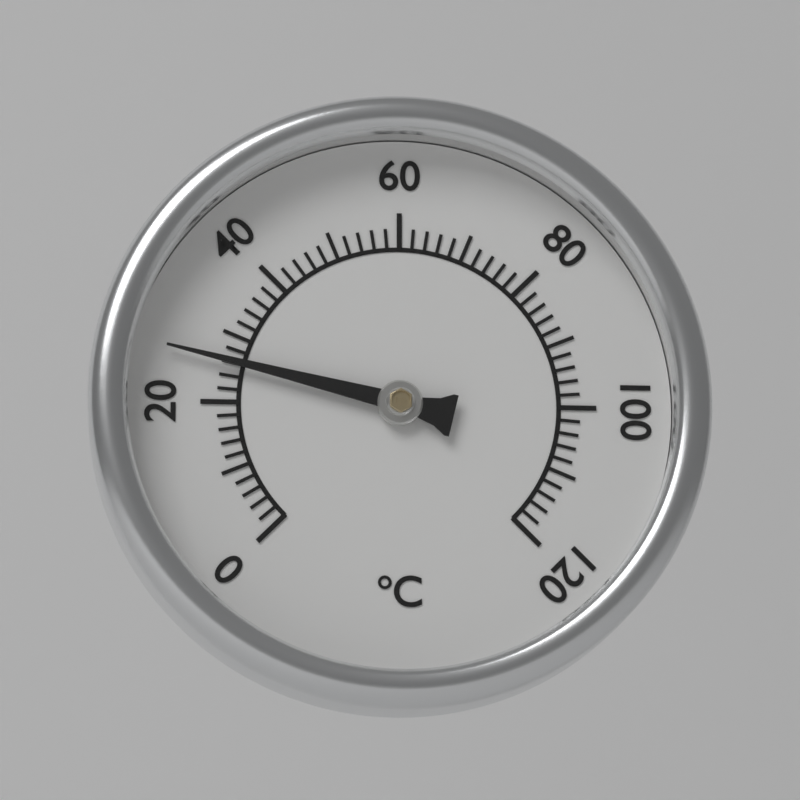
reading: 26 °C
